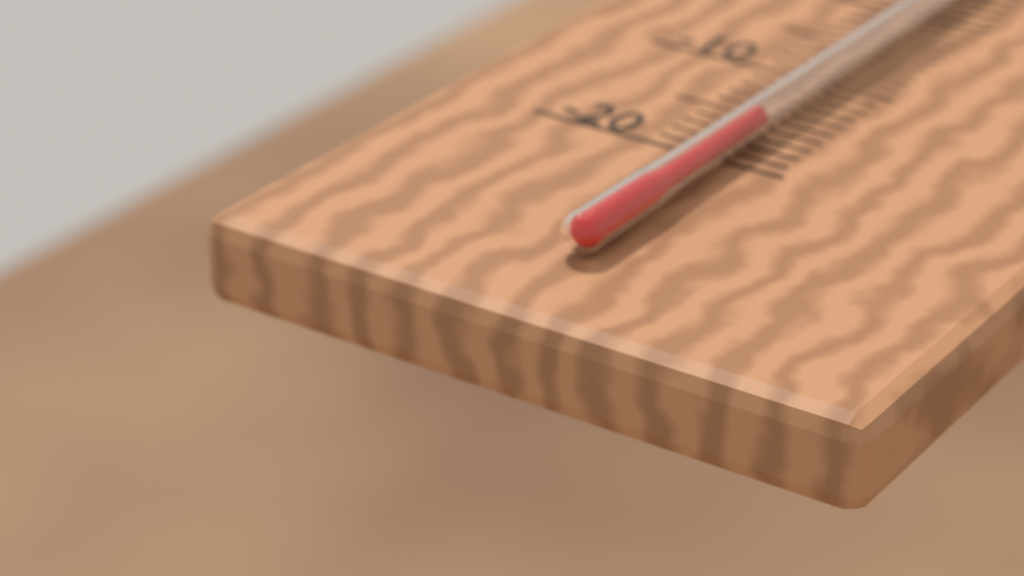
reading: -17 °C
